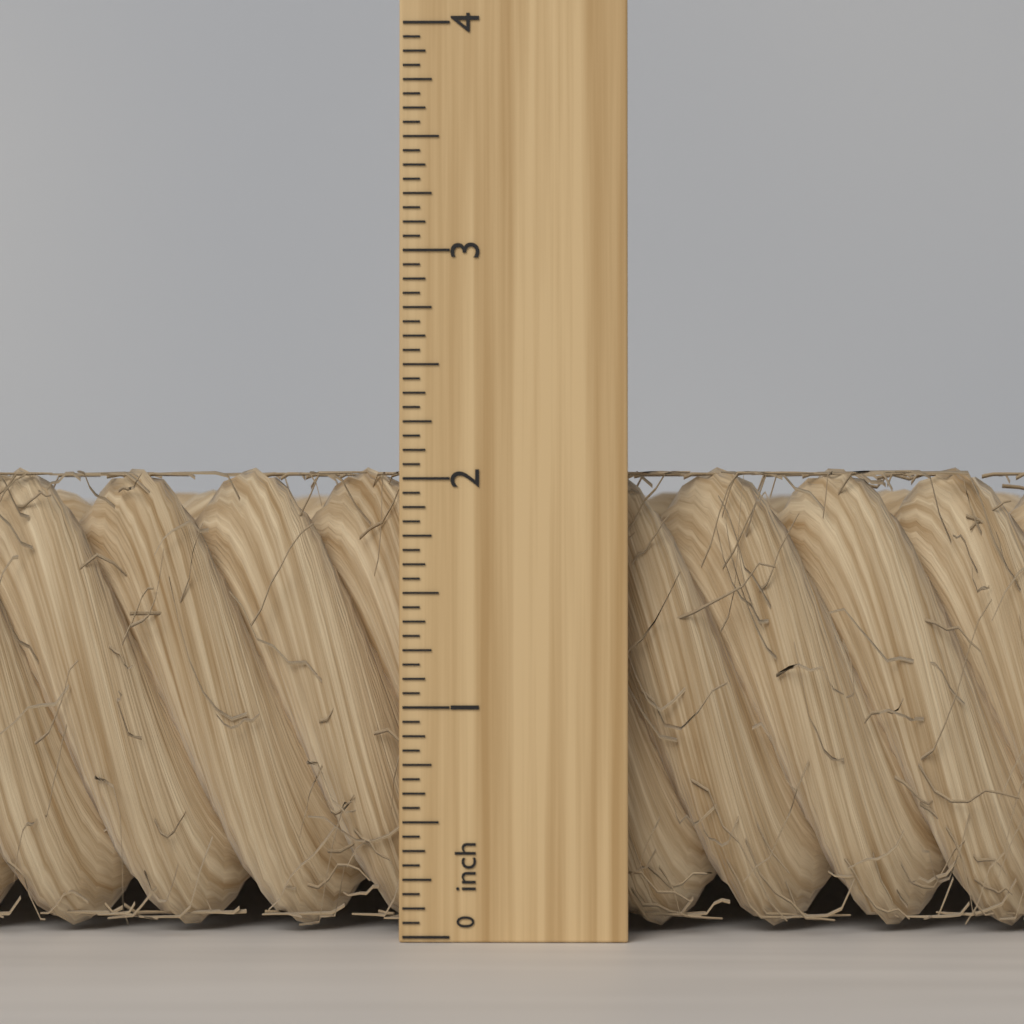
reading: 2.0625 inch
